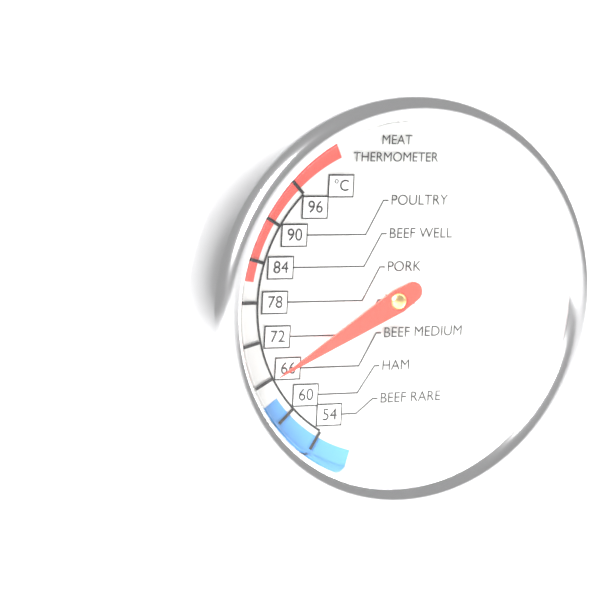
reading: 66 °C
